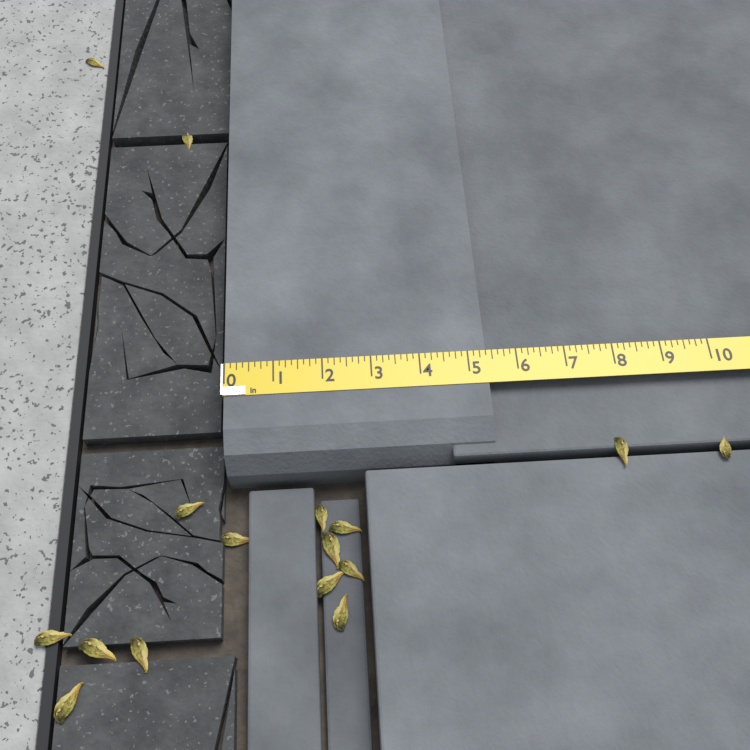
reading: 5.375 in
